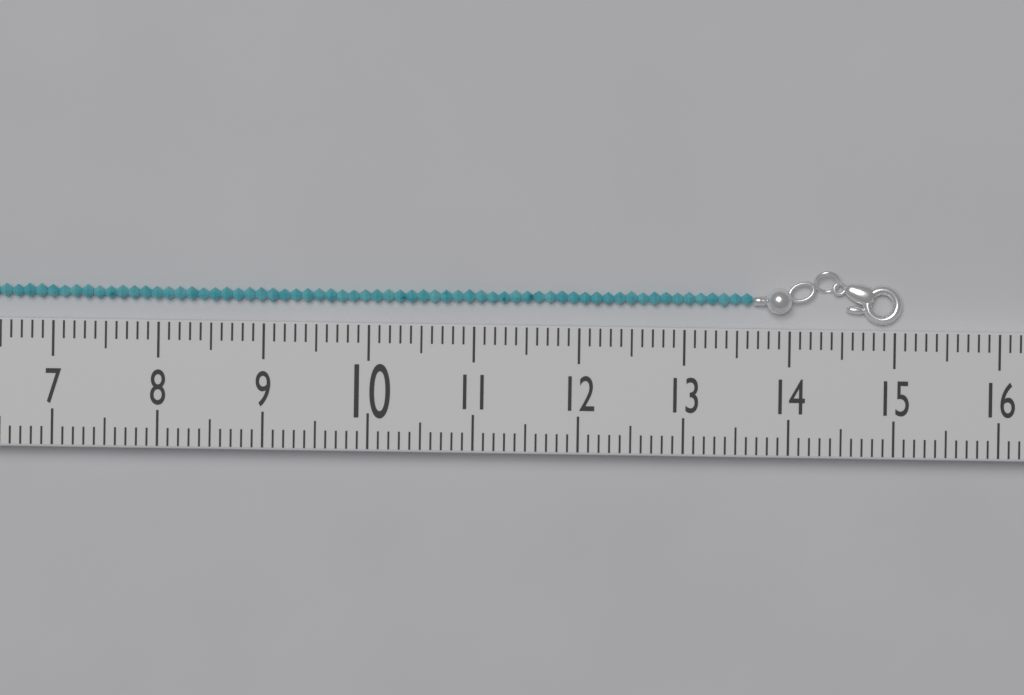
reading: 15.1 (no unit)
